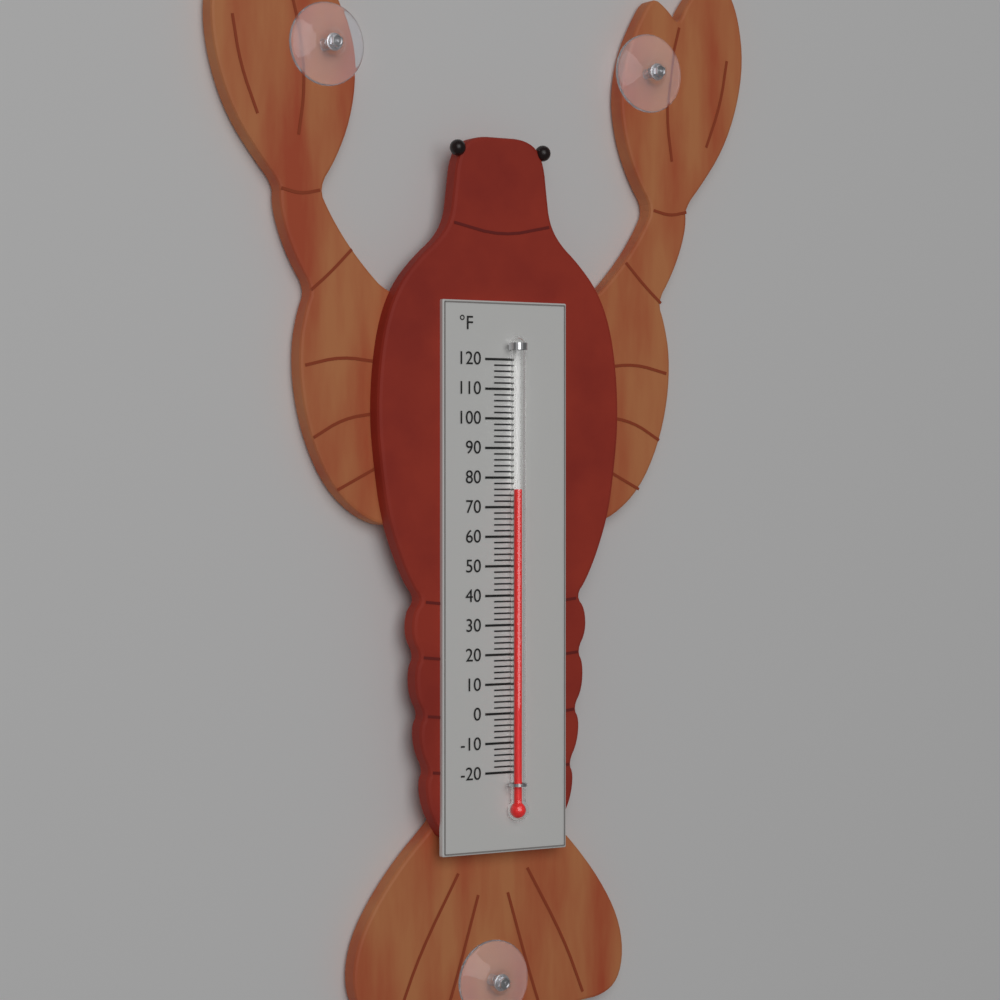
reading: 76 °F
